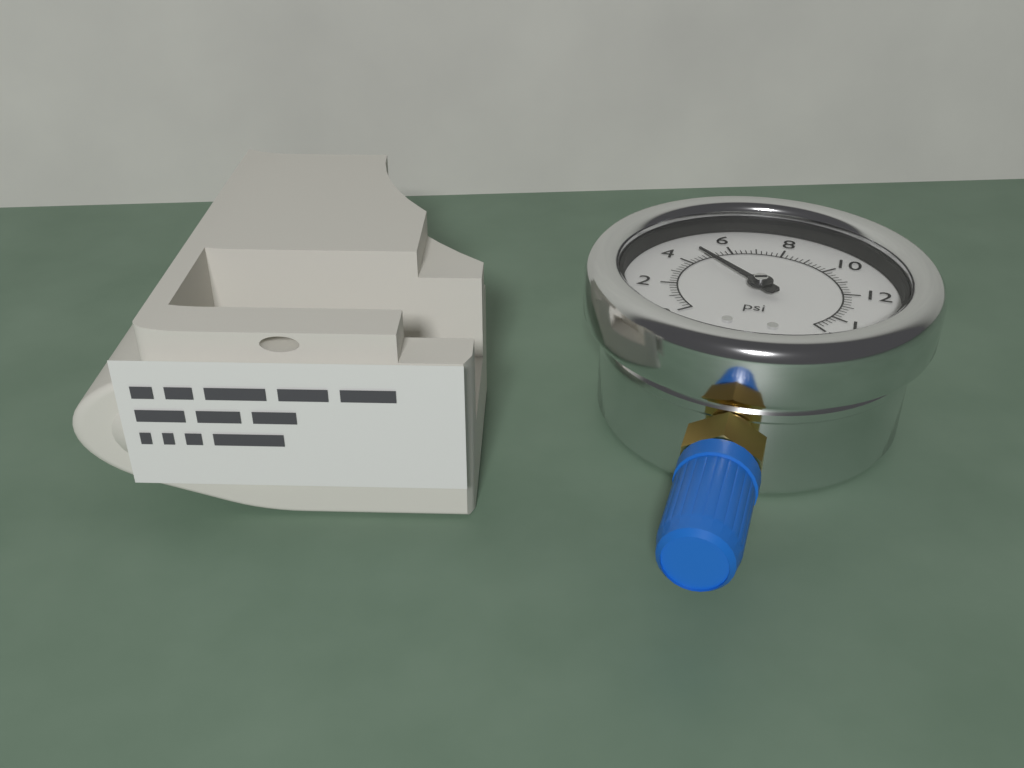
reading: 4.8 psi
